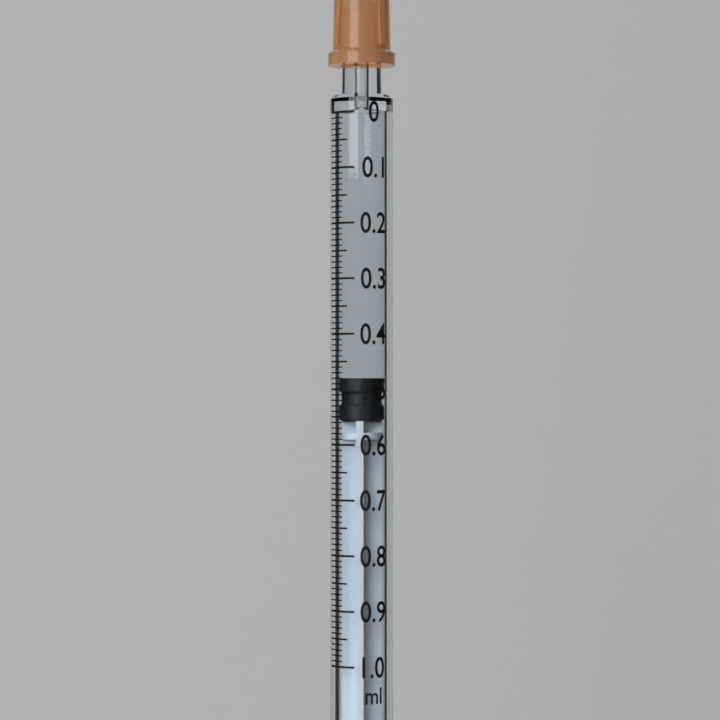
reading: 0.48 ml
